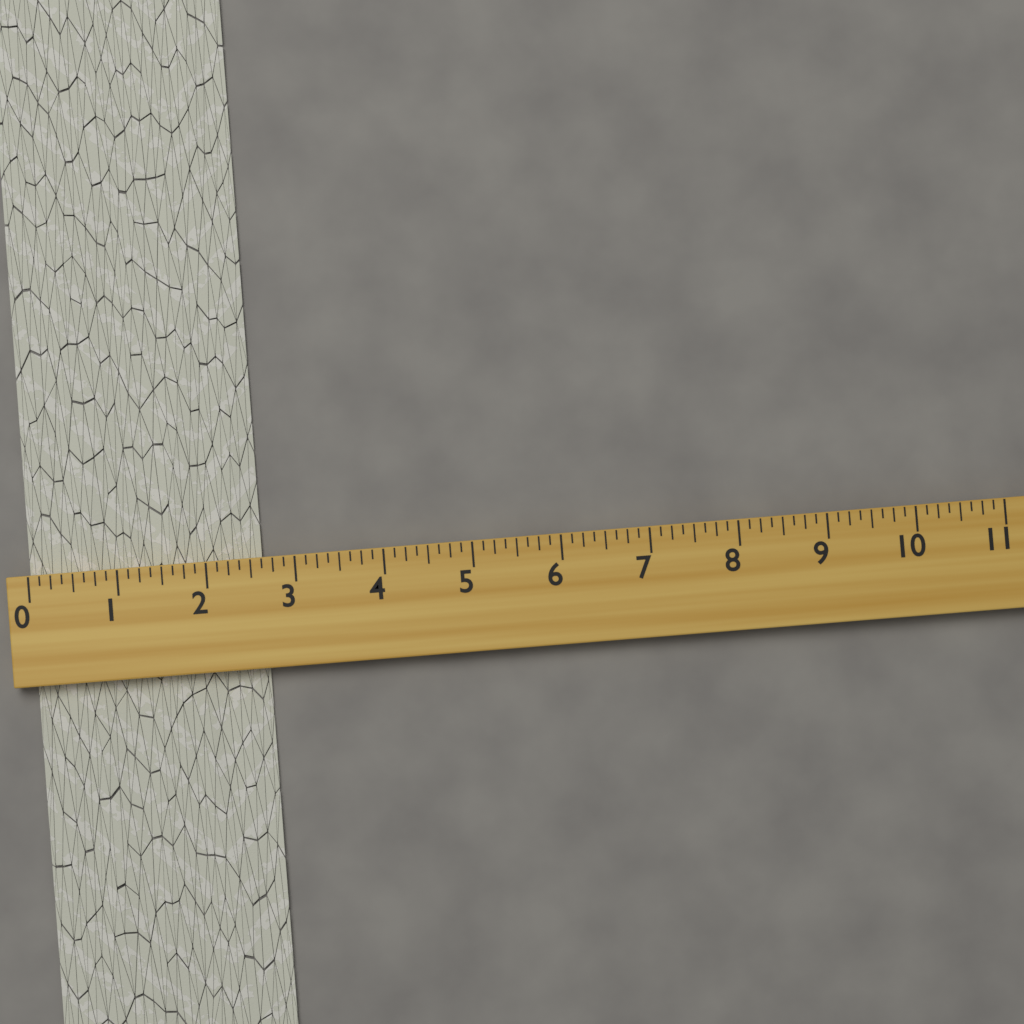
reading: 2.625 (no unit)
